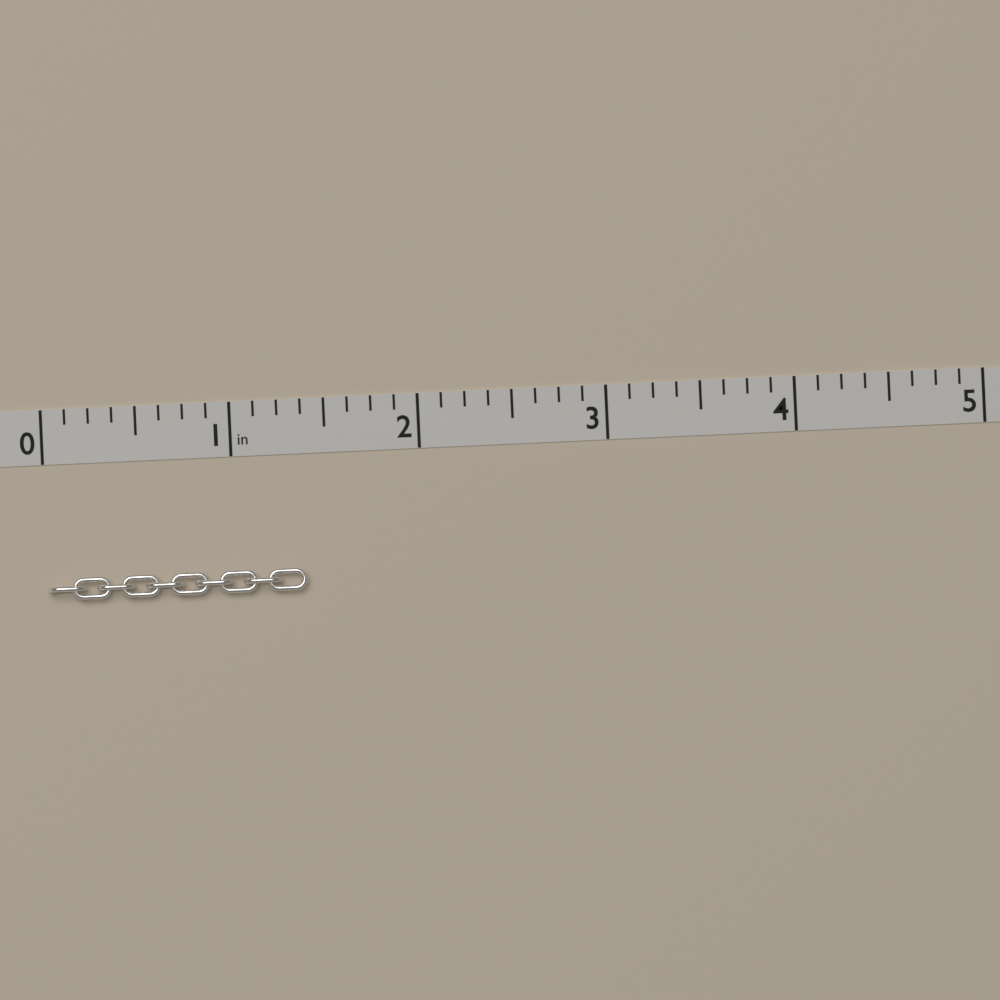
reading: 1.375 in
